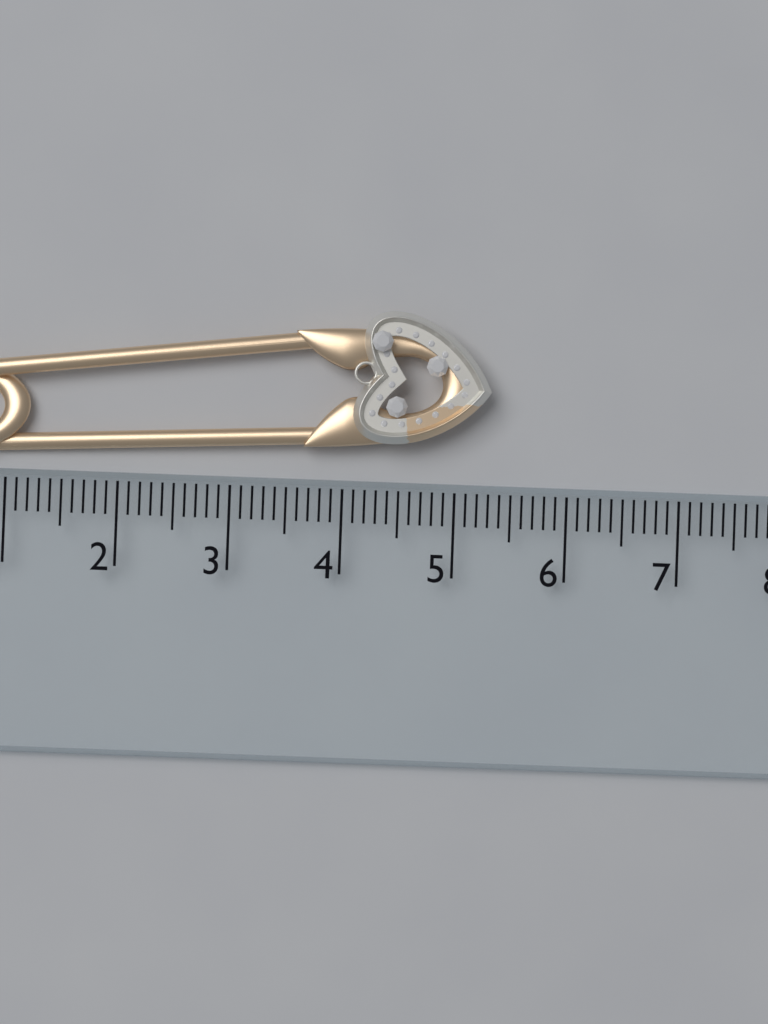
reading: 5.3 cm
